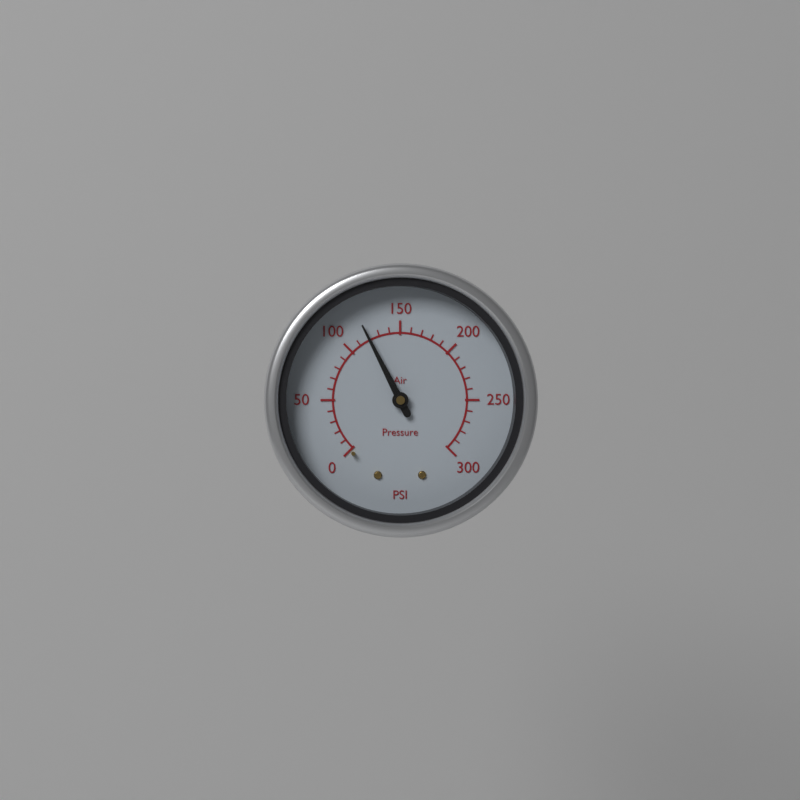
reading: 120 psi
